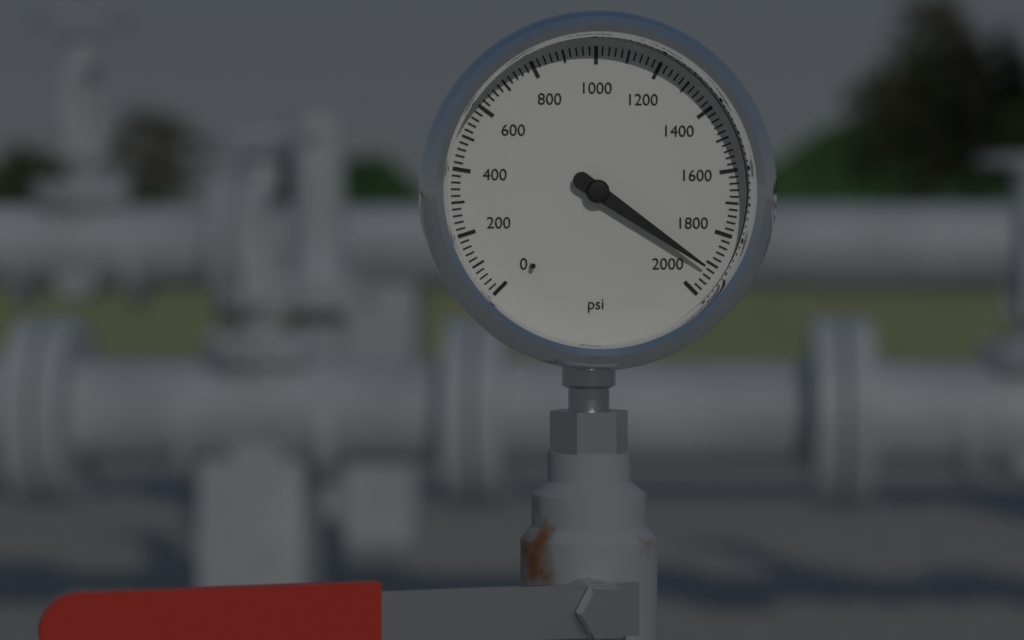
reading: 1920 psi
